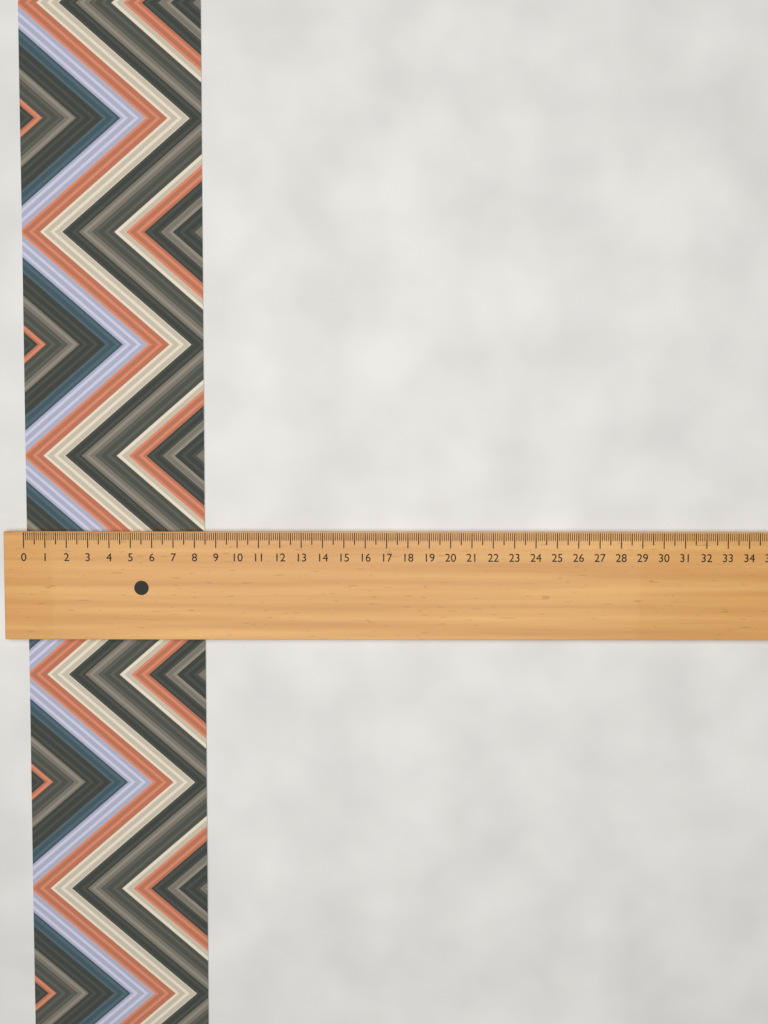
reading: 8.4 (no unit)
